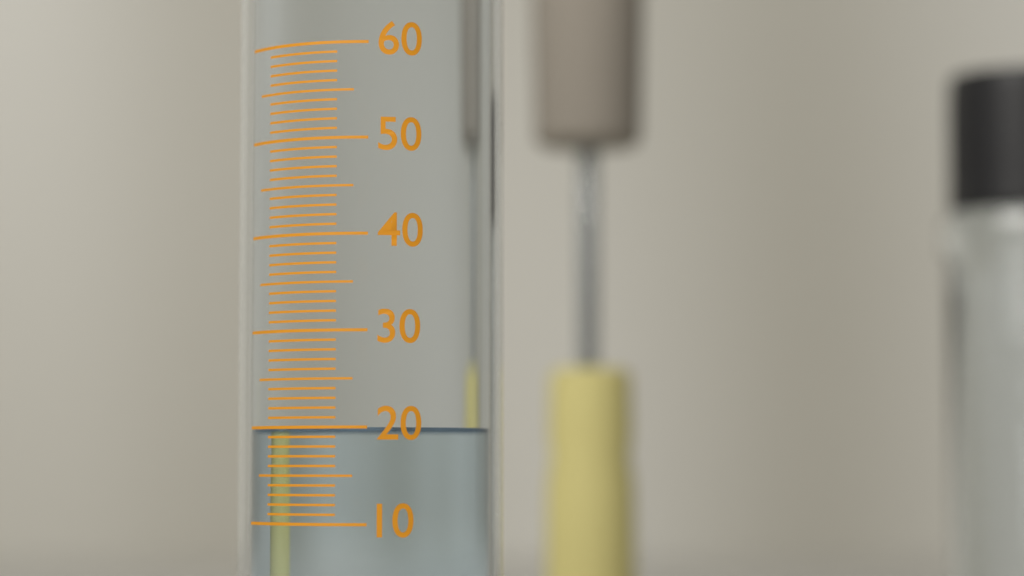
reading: 20 (no unit)
